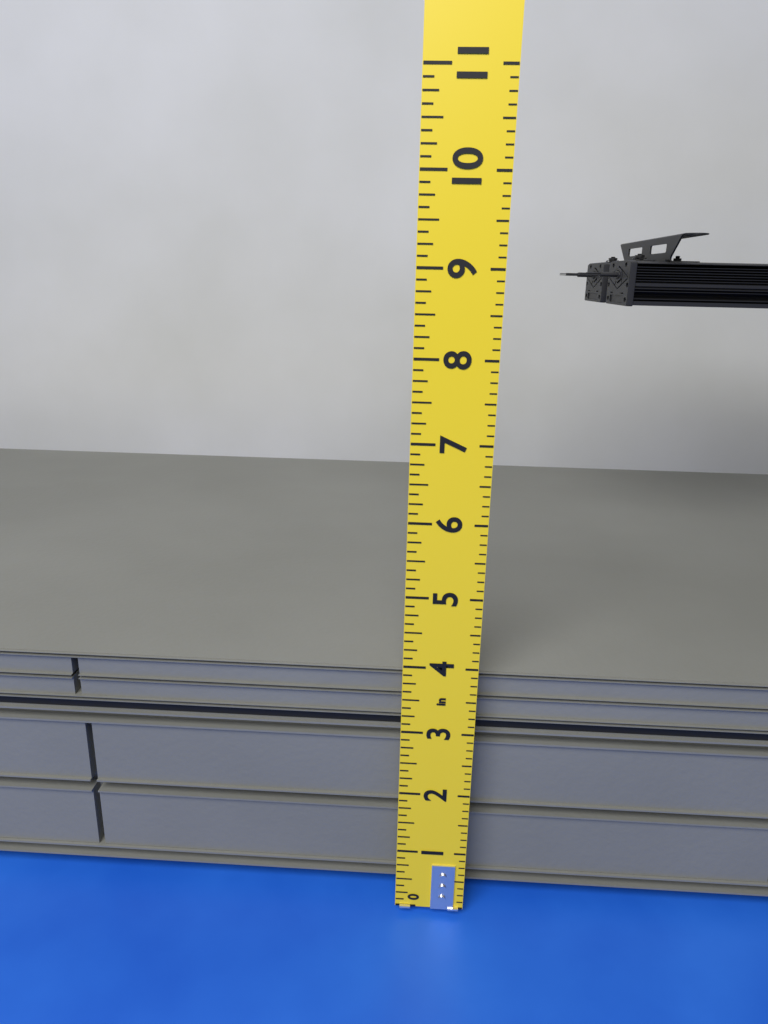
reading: 3.750 in
